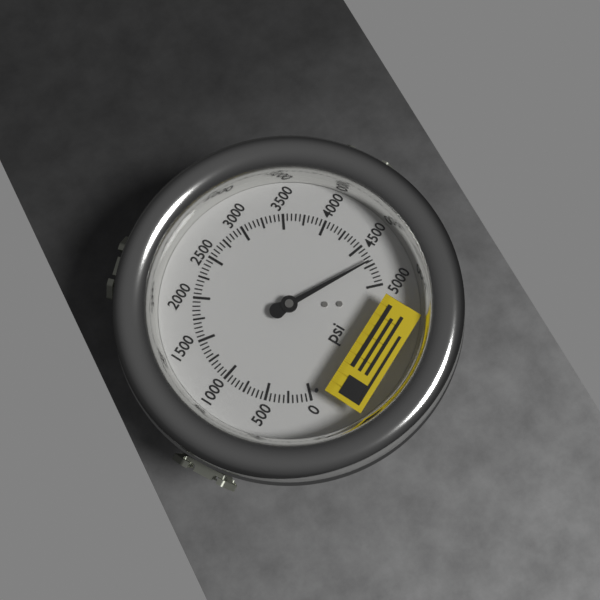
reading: 4700 psi
